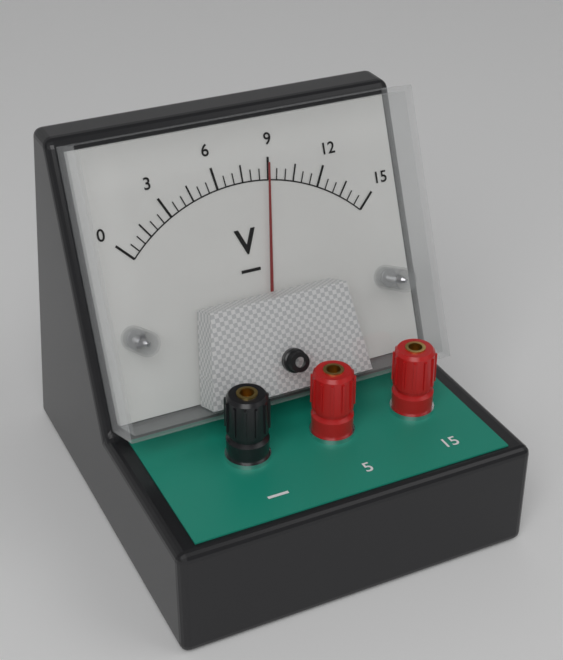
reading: 9.0 V
